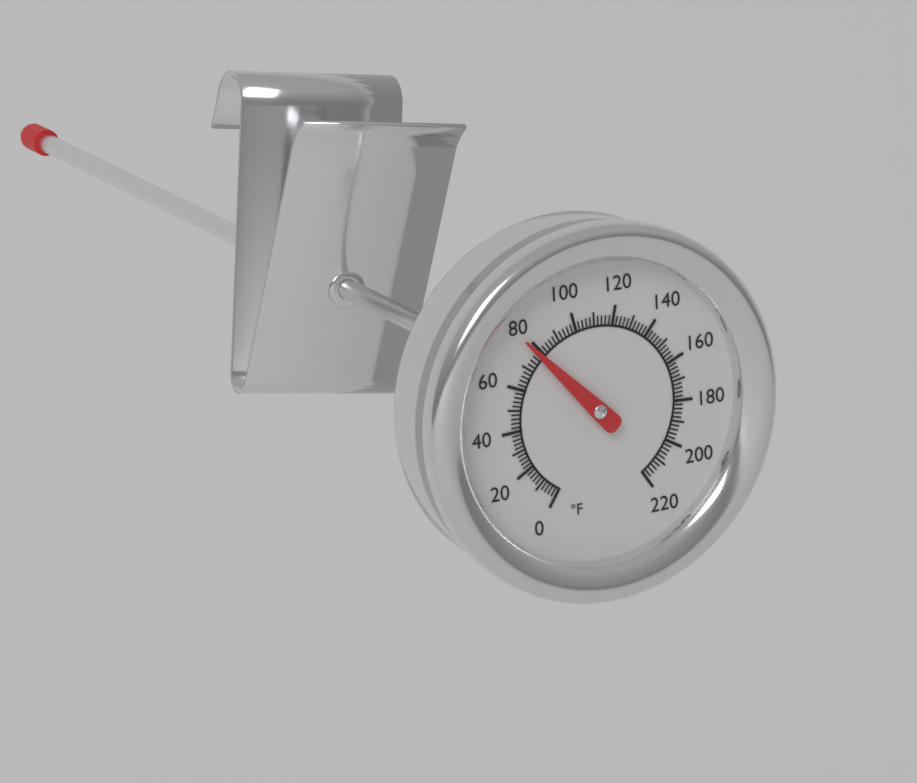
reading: 78 °F
